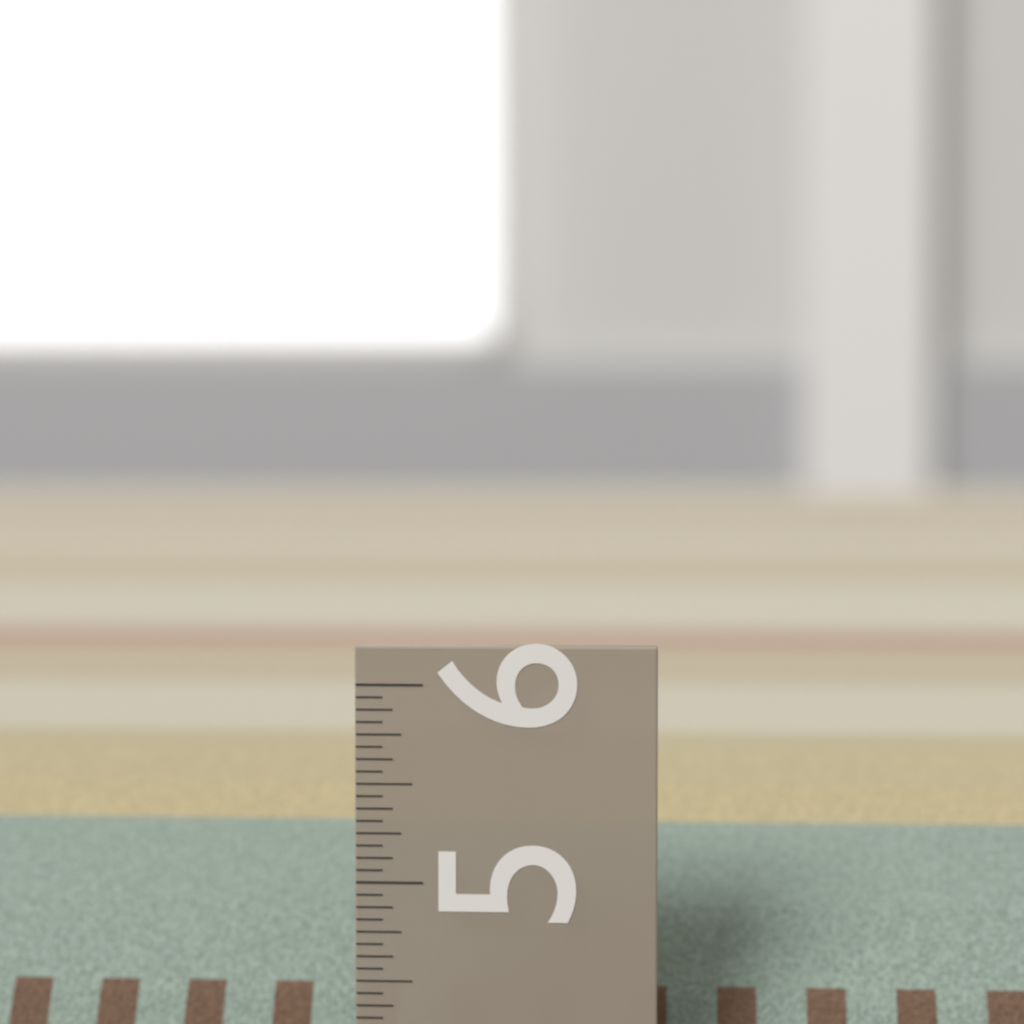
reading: 5.2500 in
